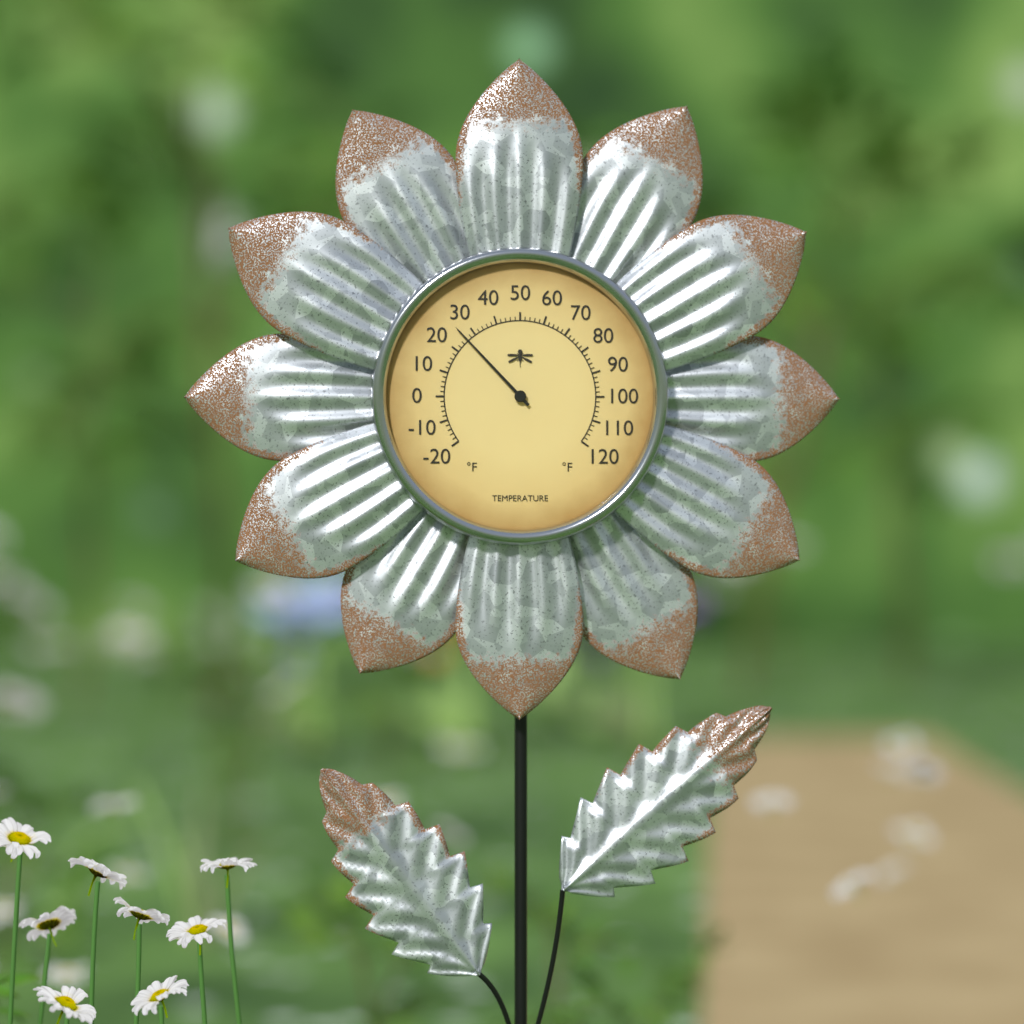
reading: 26 °F
